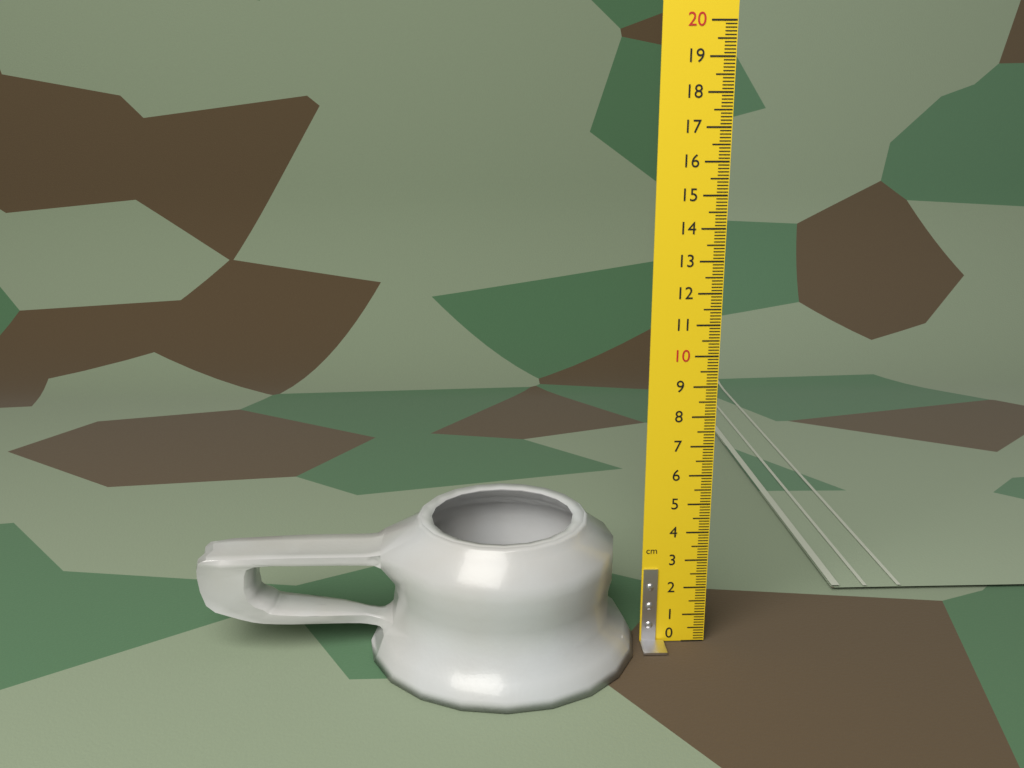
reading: 4.6 cm
